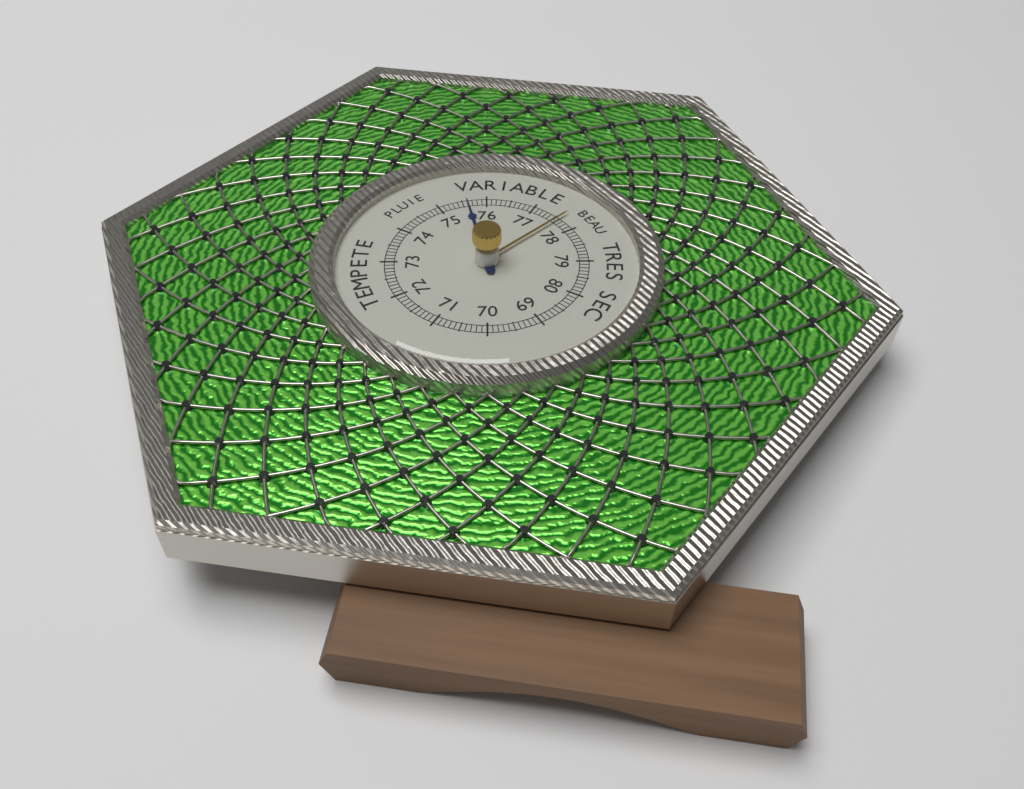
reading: 75.6 (no unit)
